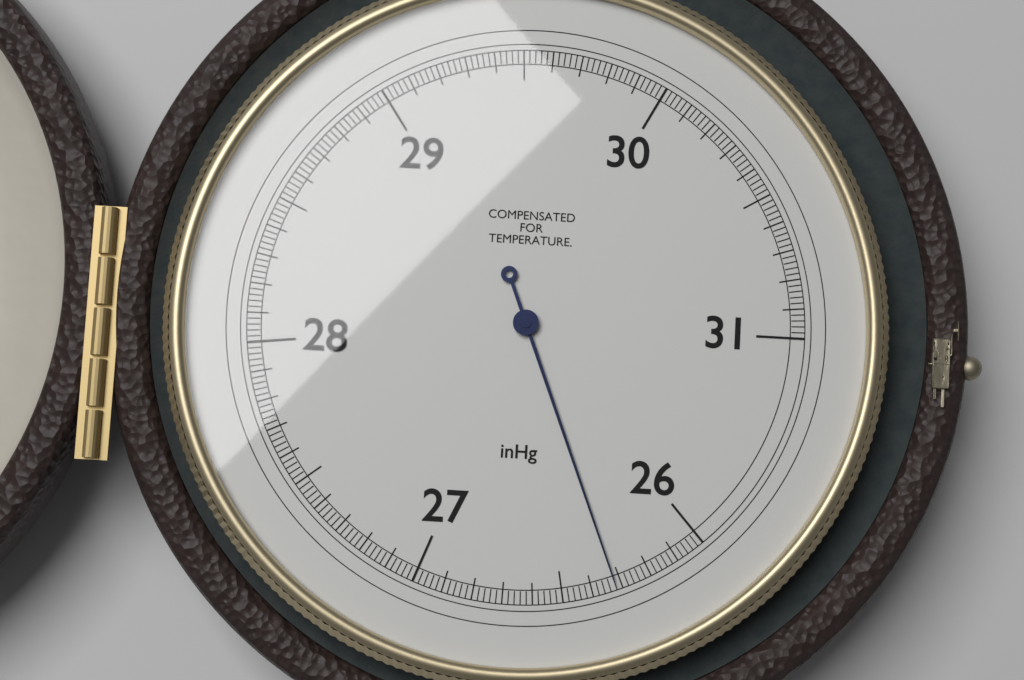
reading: 26.32 inHg
